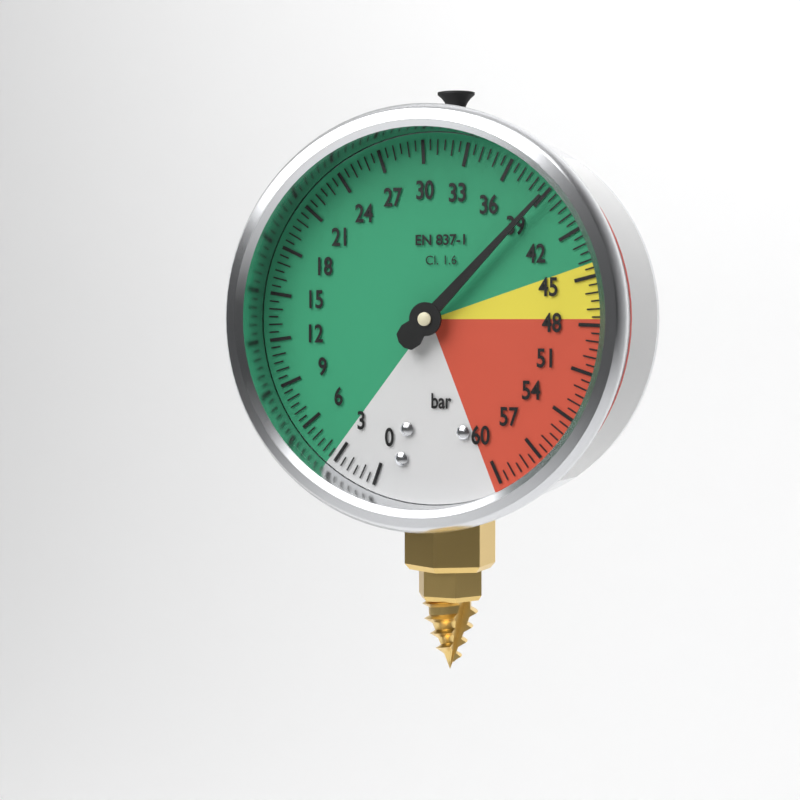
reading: 39.0 bar
